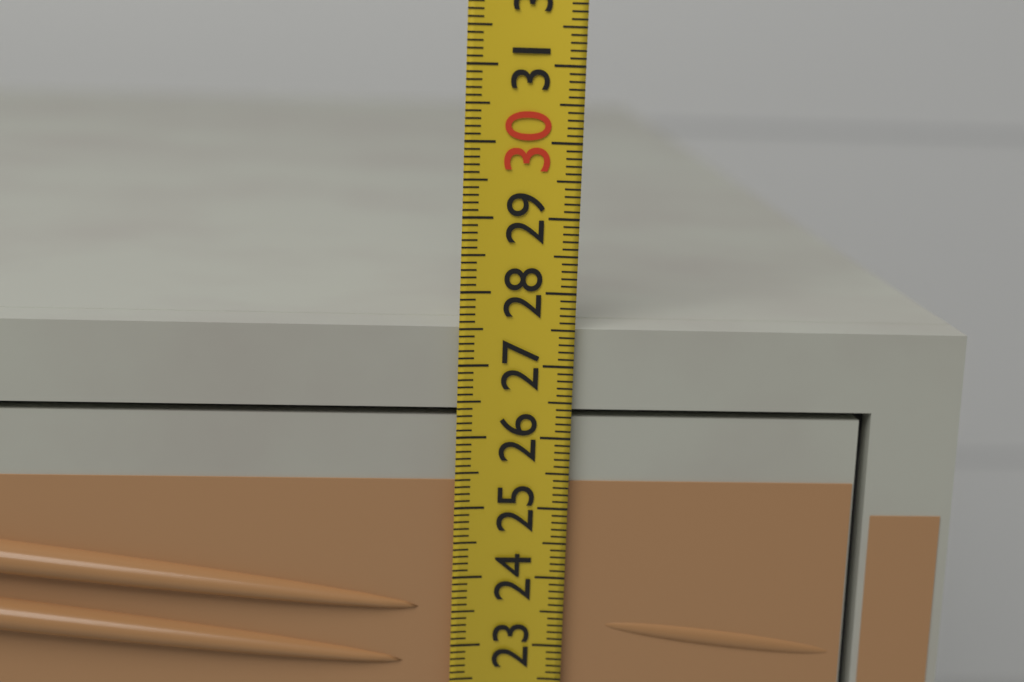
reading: 27.5 (no unit)
